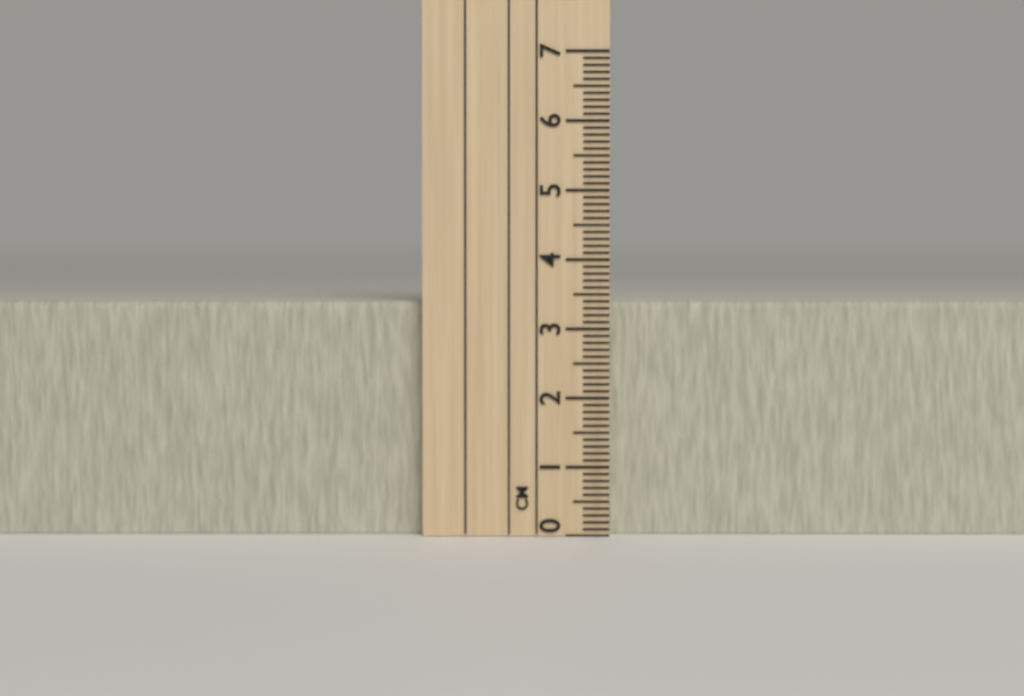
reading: 3.4 cm
